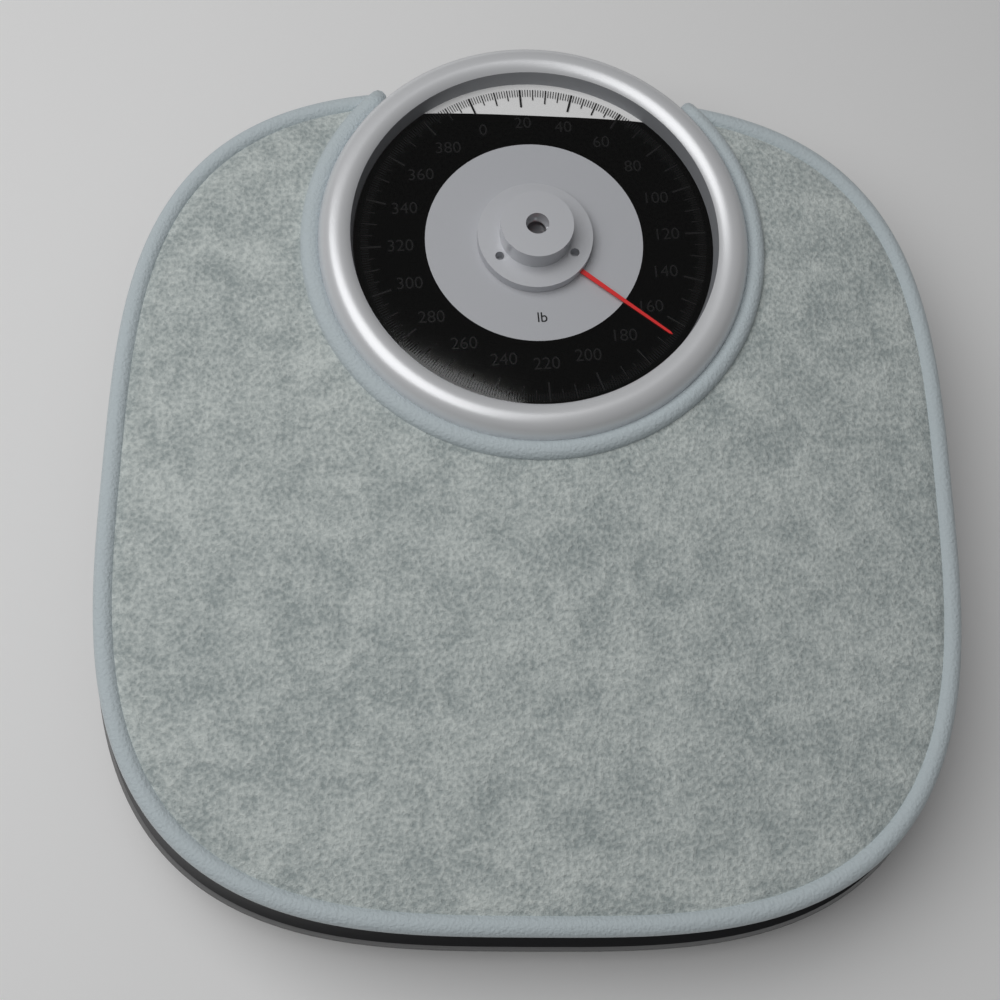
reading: 166 lb
